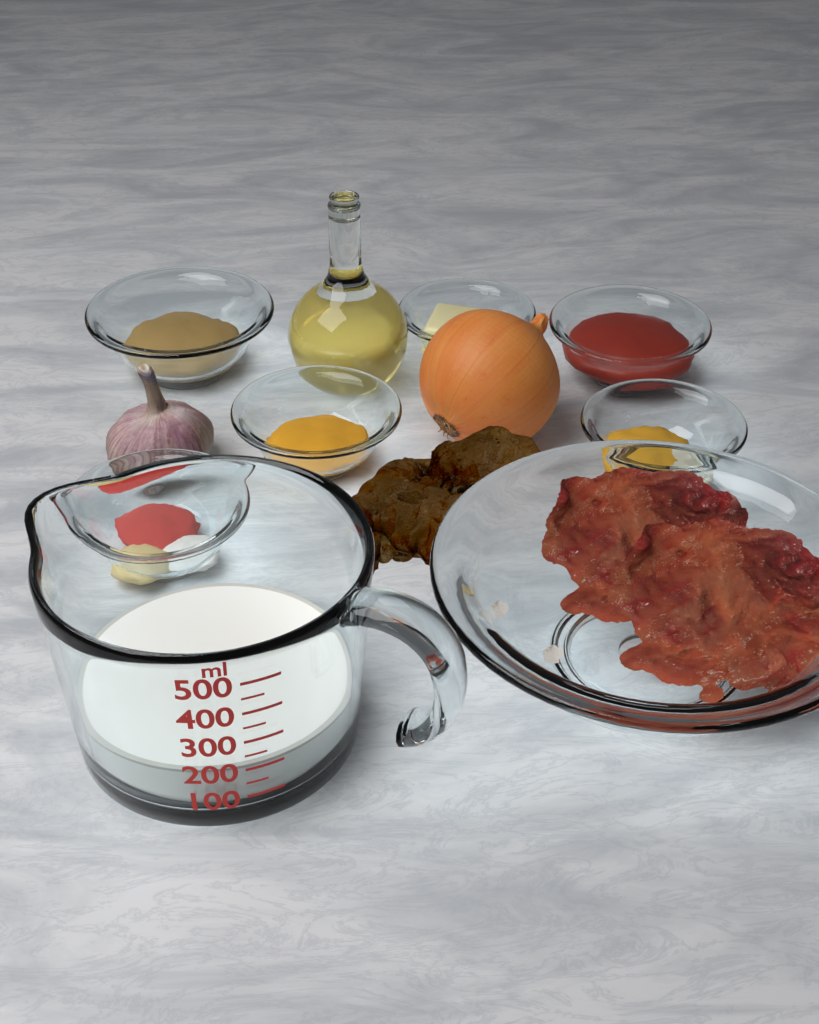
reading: 200 ml
